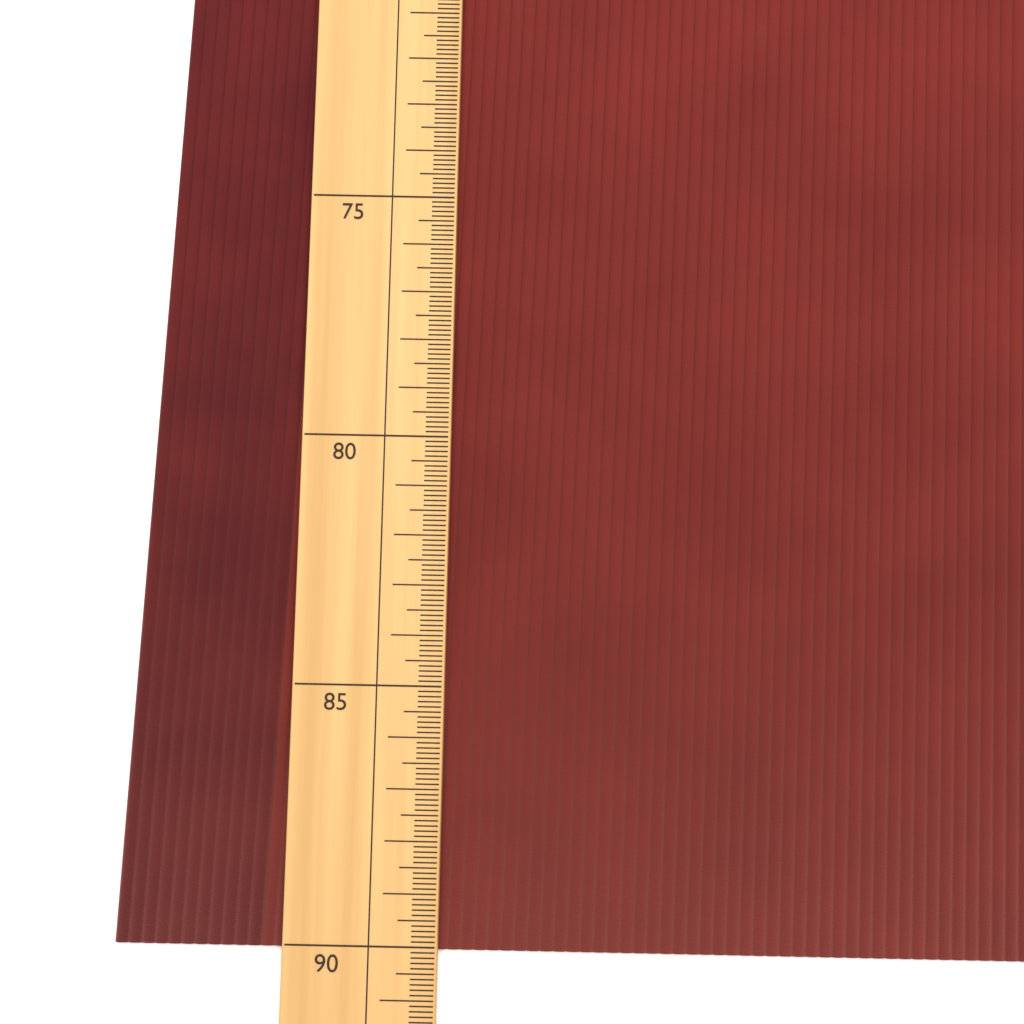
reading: 90.1 (no unit)
